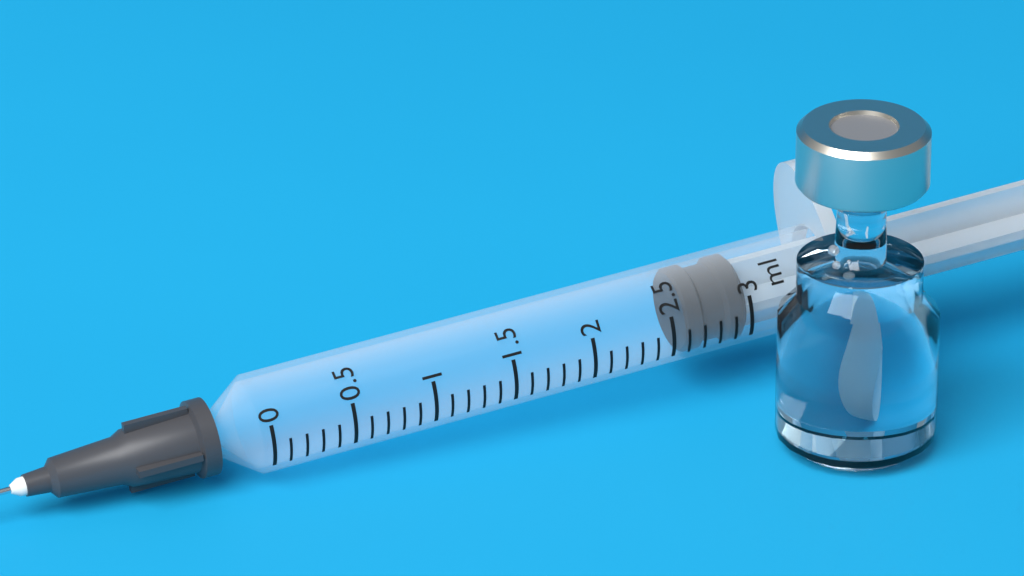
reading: 2.6 ml
